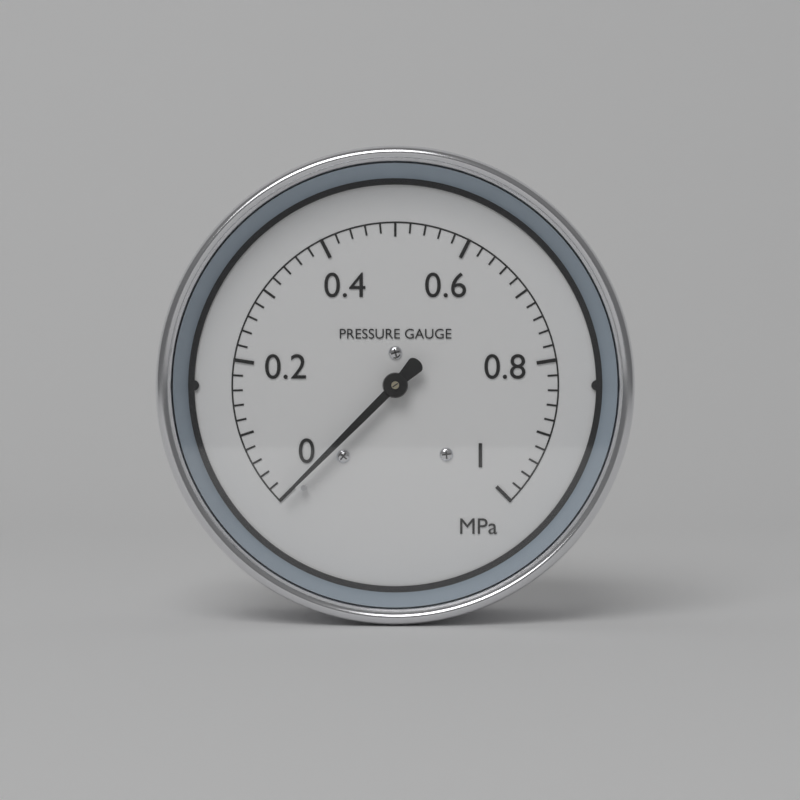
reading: 0.00 MPa
